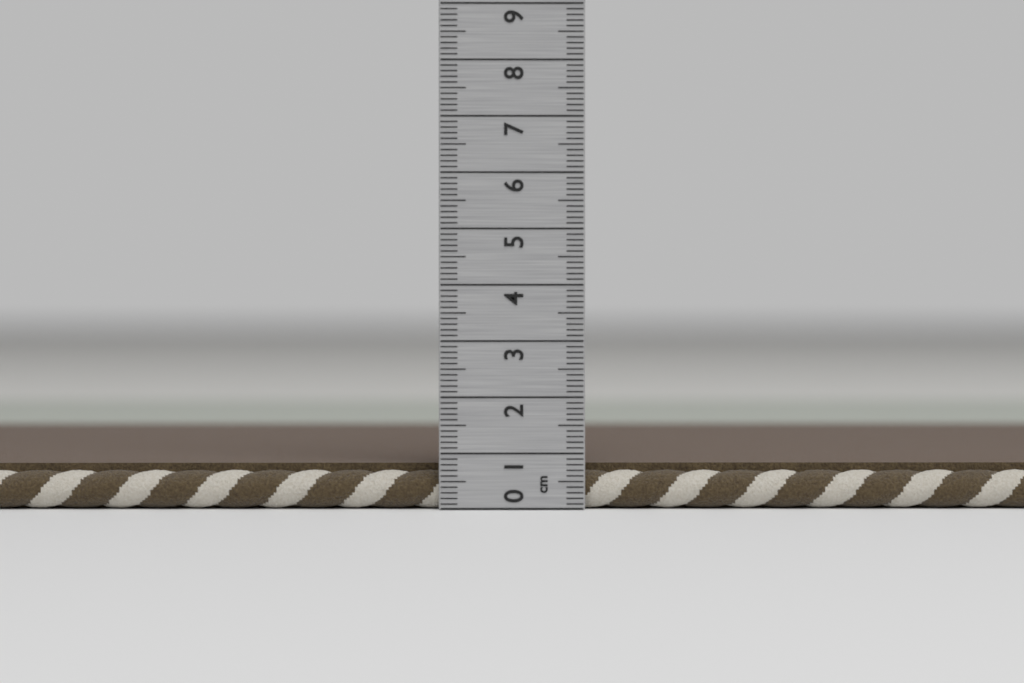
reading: 0.8 cm
